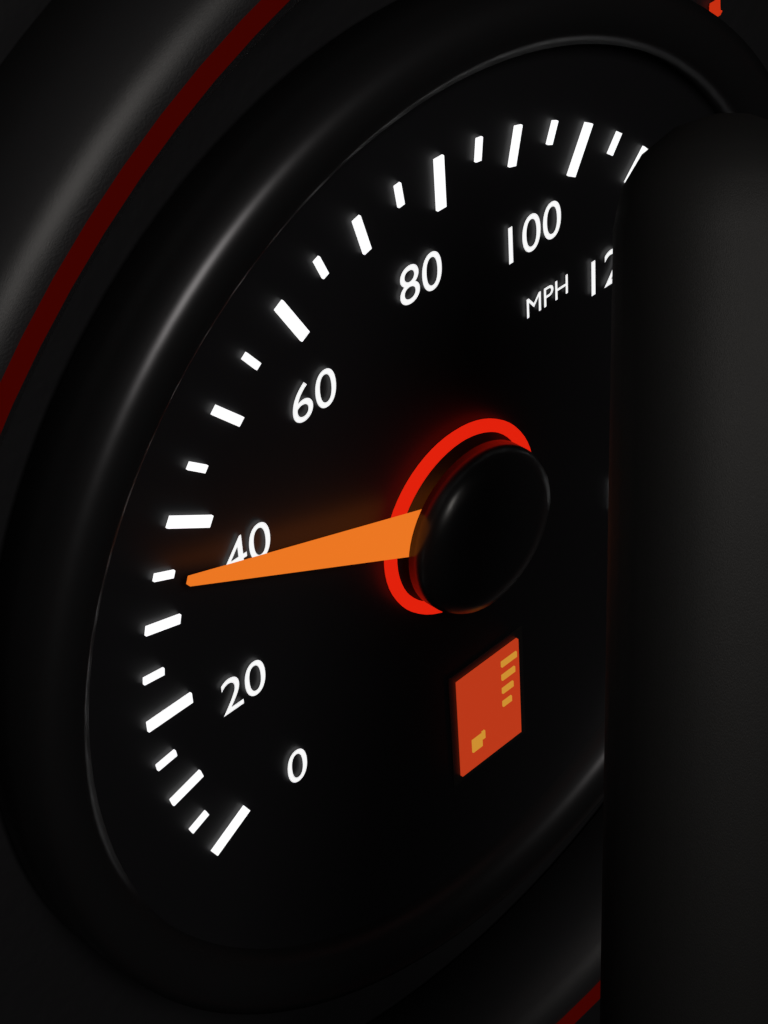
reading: 35 mph
